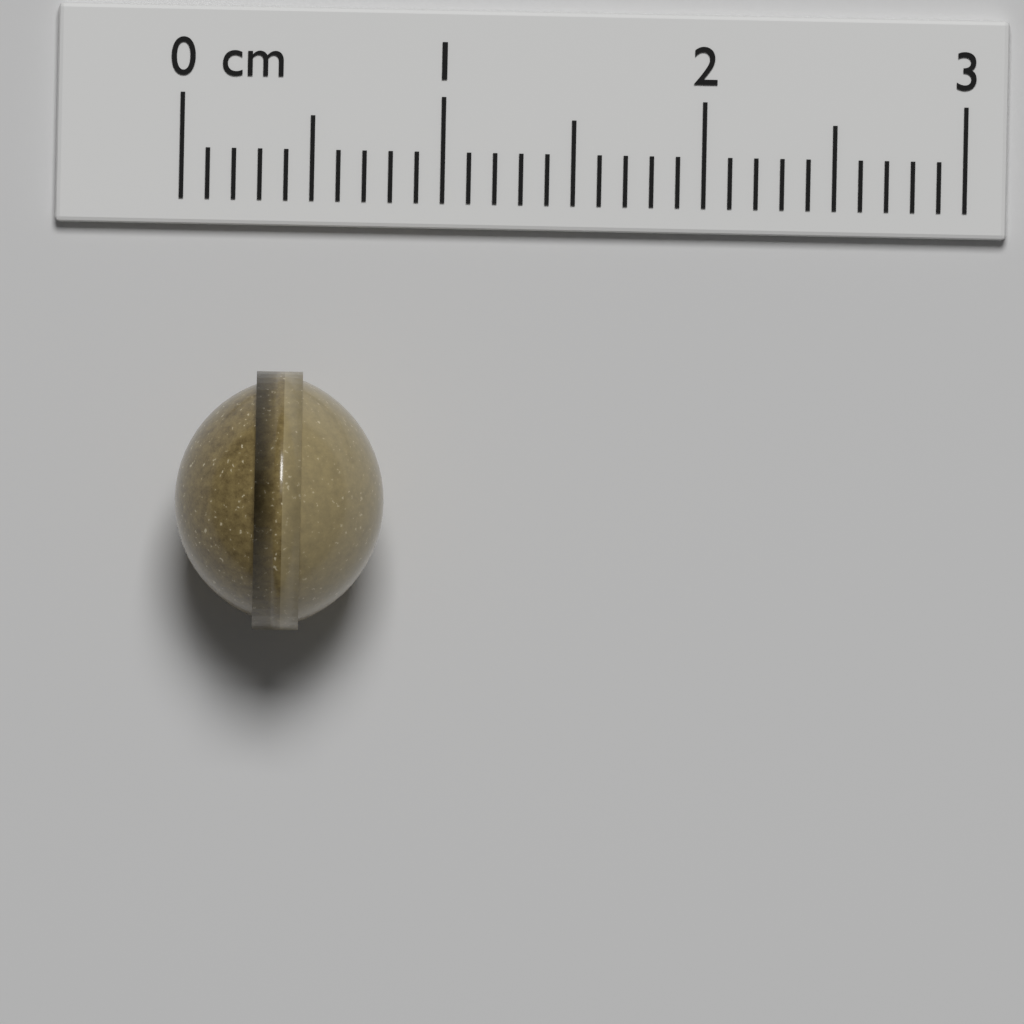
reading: 0.8 cm
